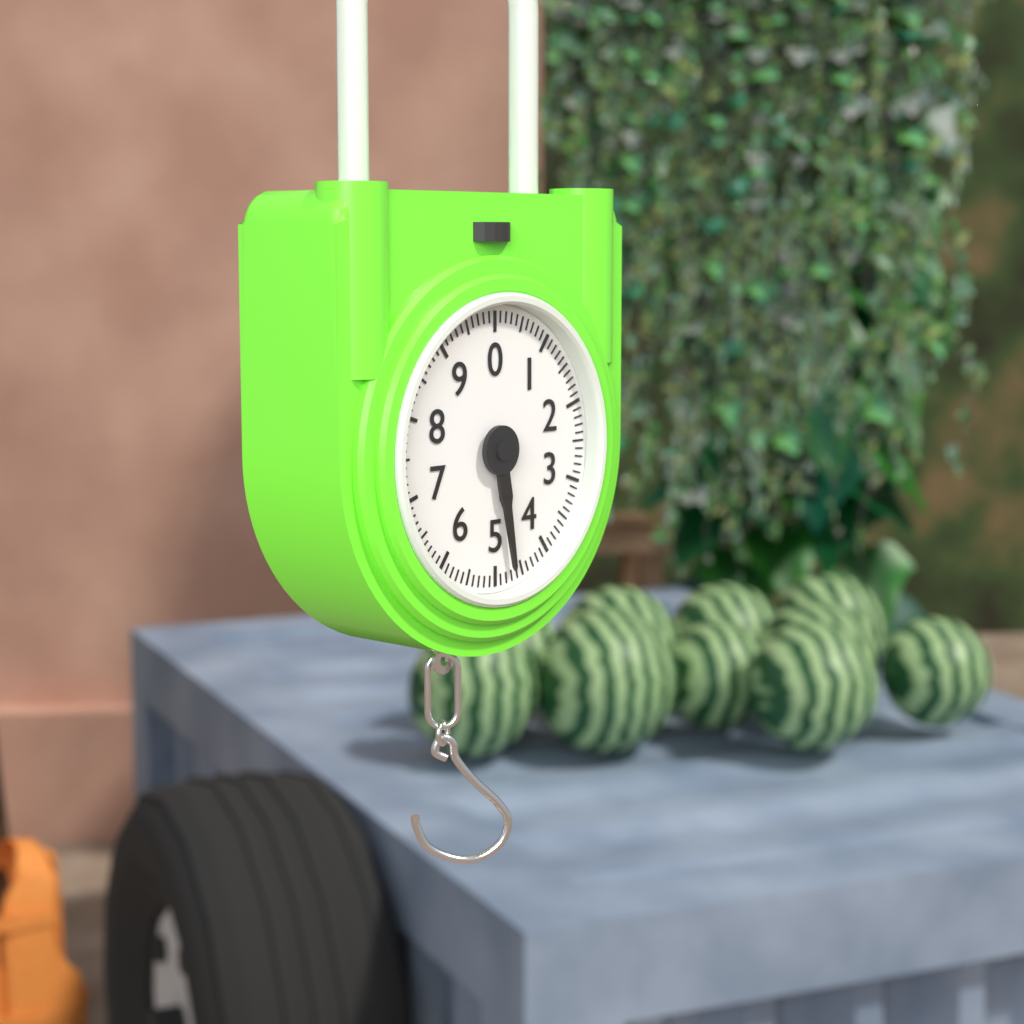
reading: 4.7 (no unit)
